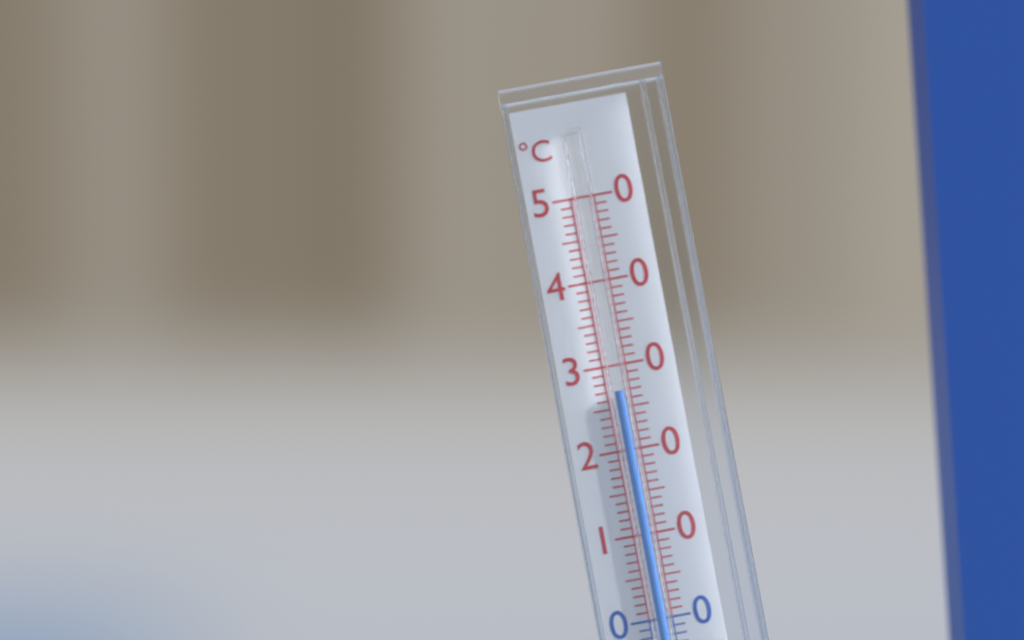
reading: 27 °C
